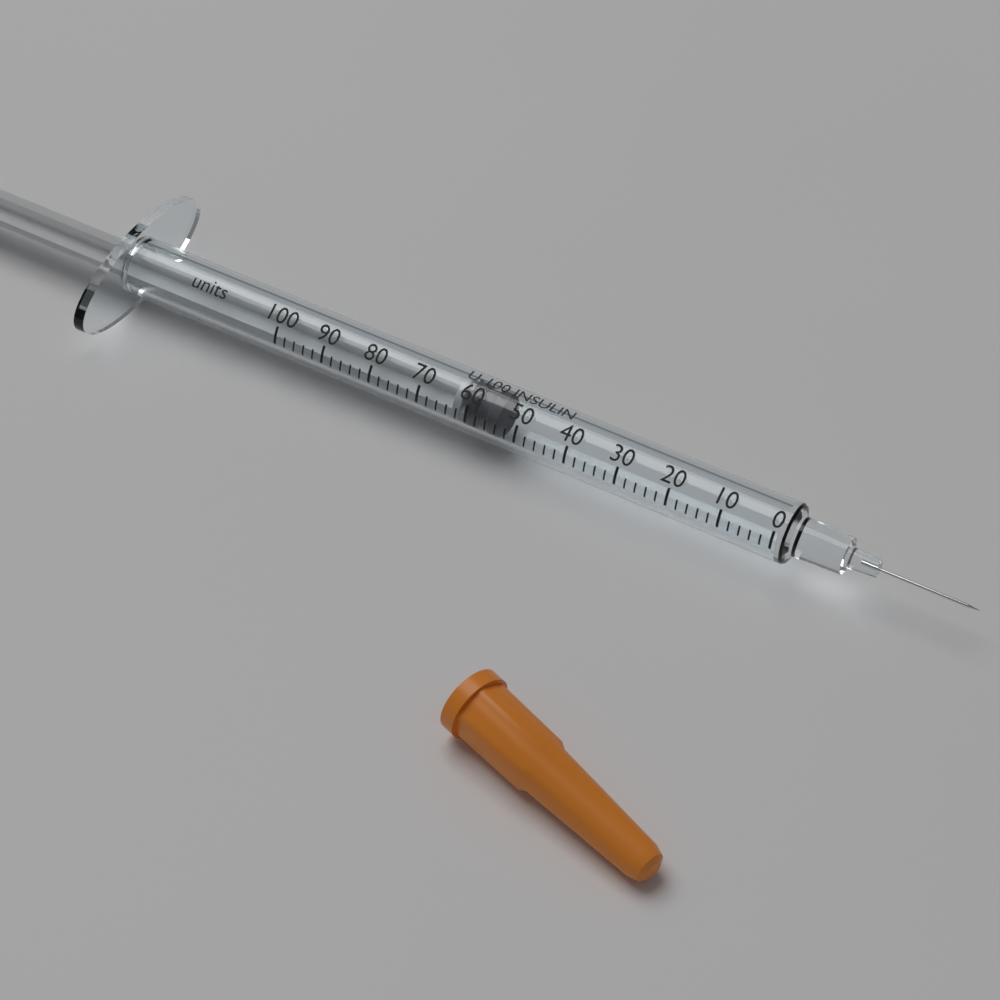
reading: 54 units
